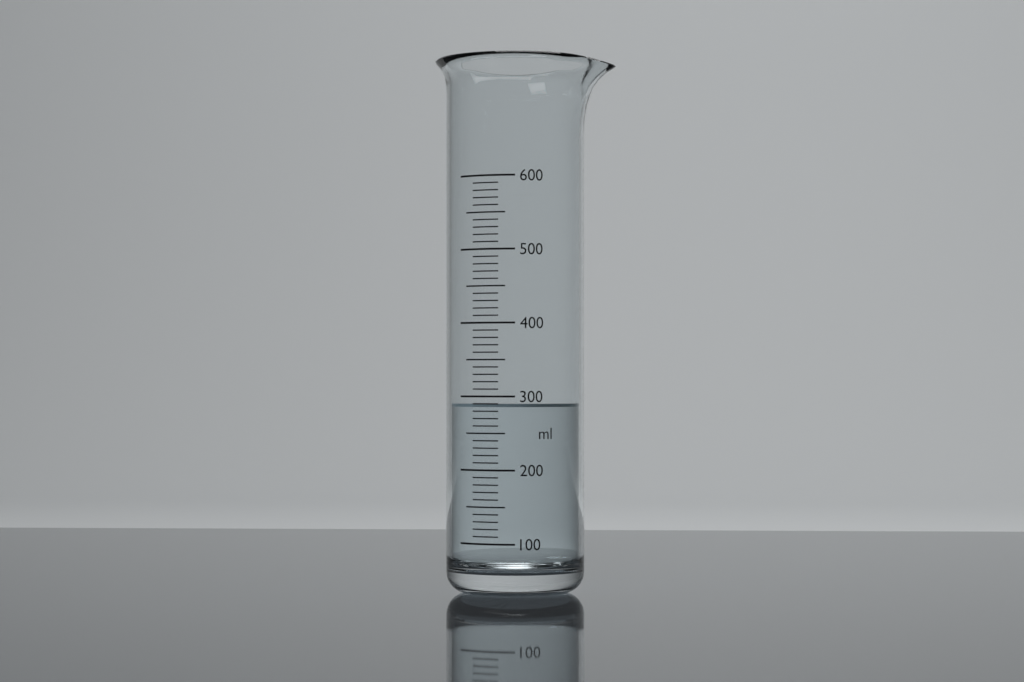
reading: 290 ml
